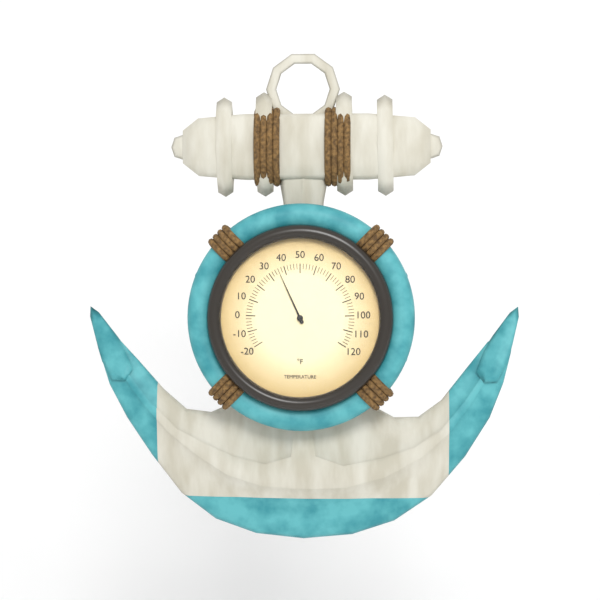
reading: 36 °F
